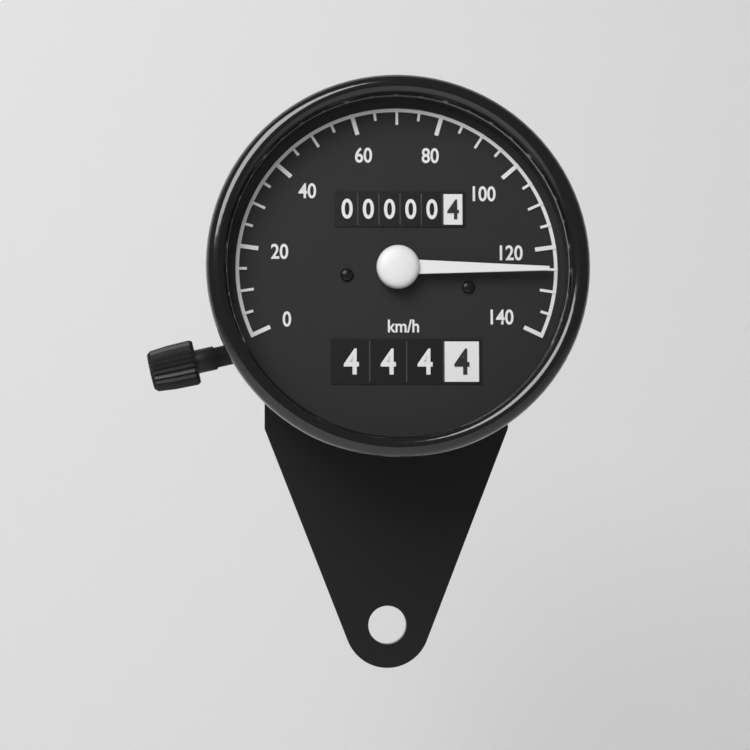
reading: 125 km/h
